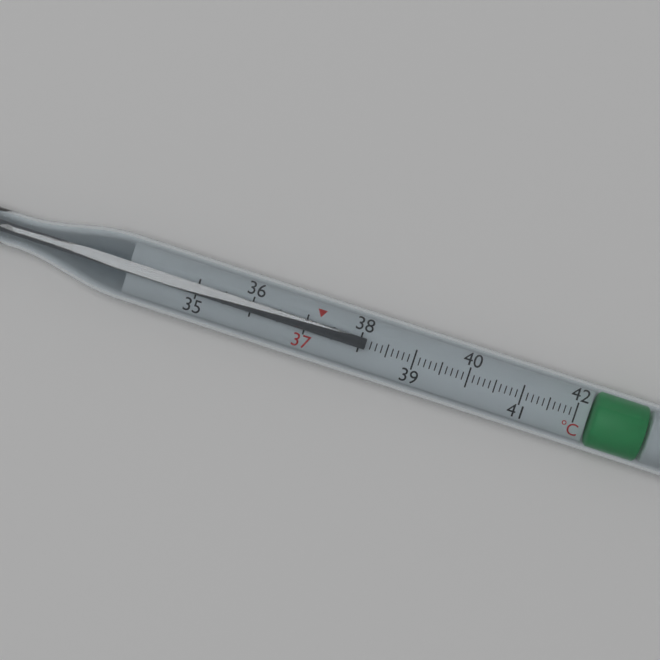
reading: 38.1 °C
